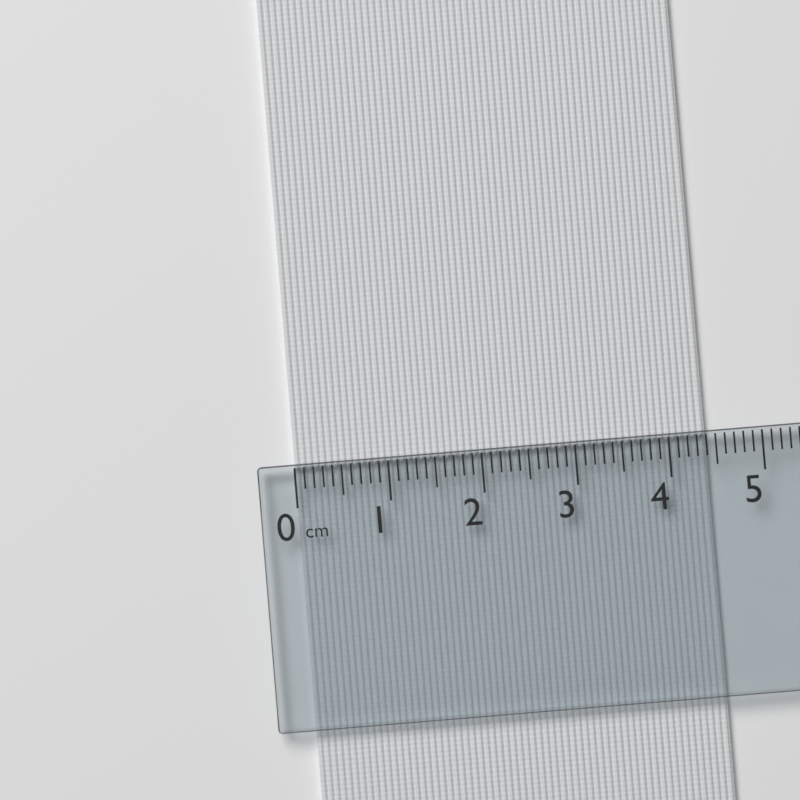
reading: 4.4 cm
